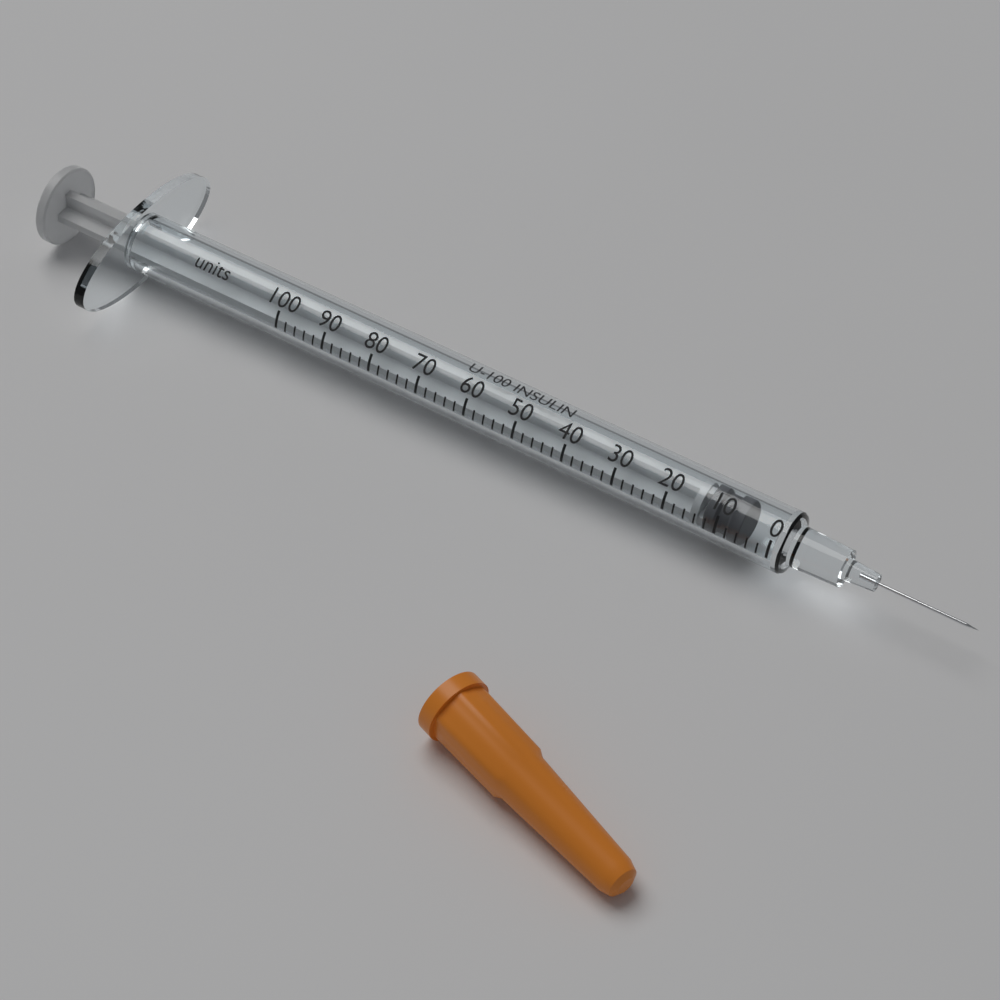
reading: 6 units
